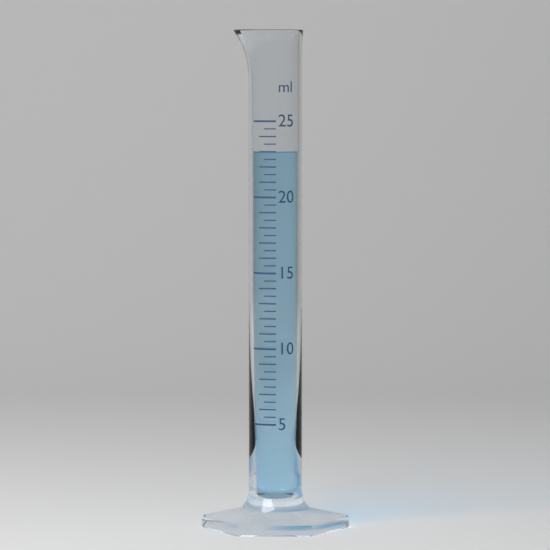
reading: 23.0 ml
